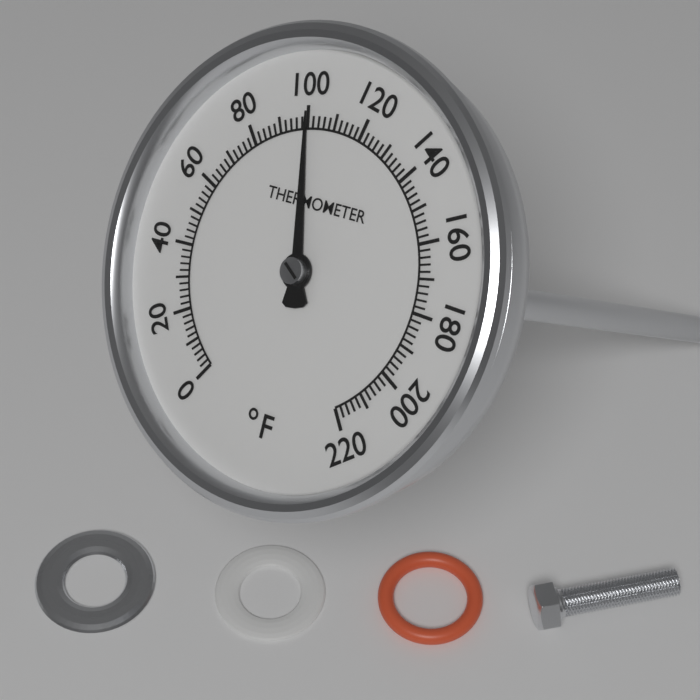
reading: 100 °F
